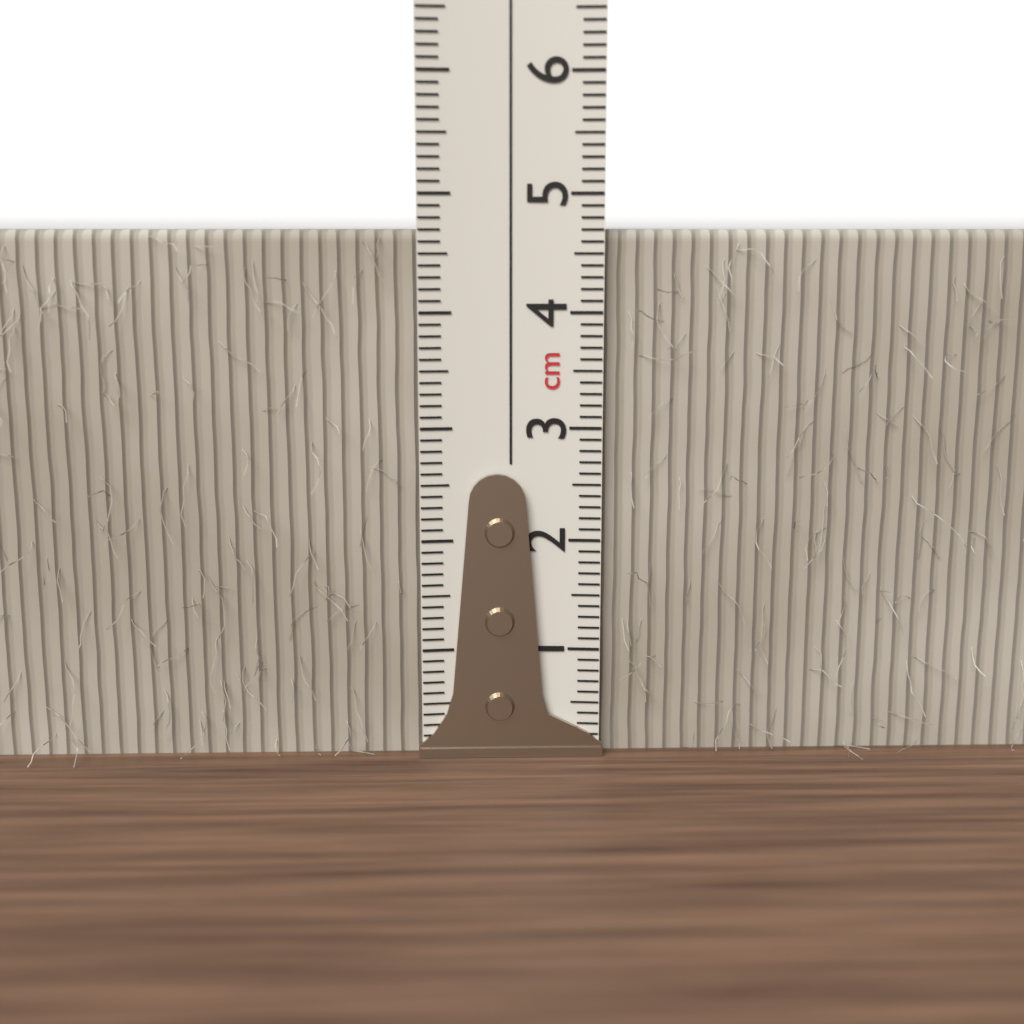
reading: 4.7 cm
